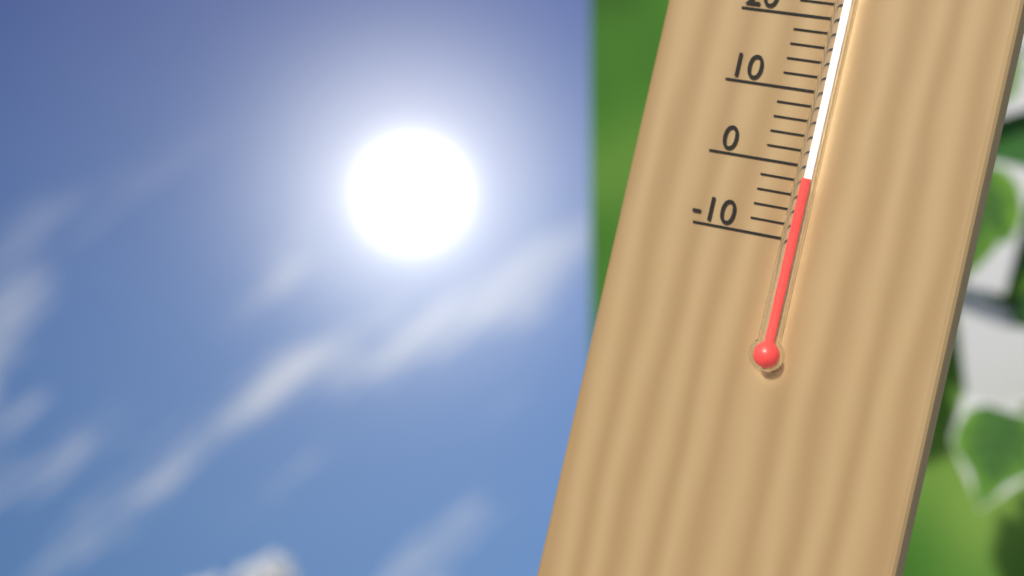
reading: -2 °C
